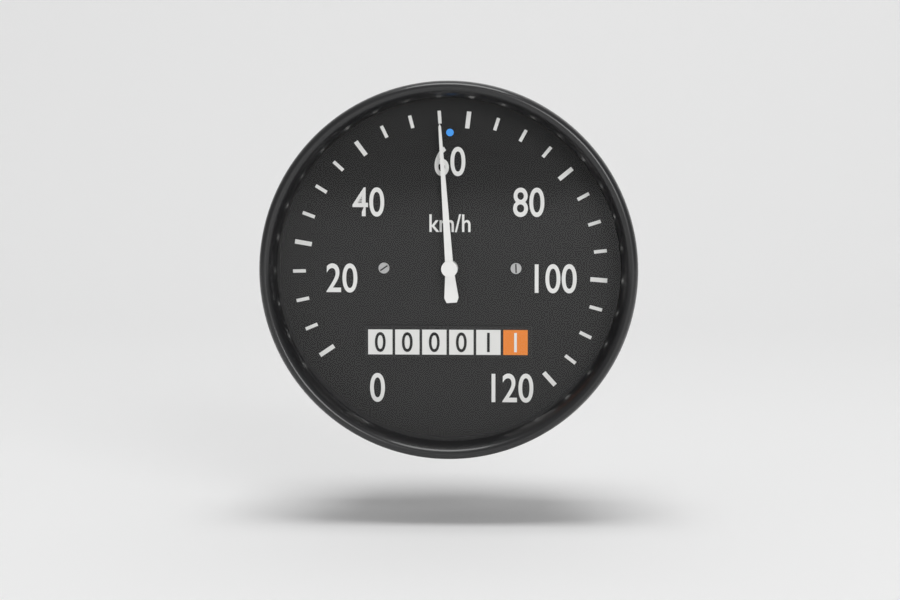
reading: 55 km/h
